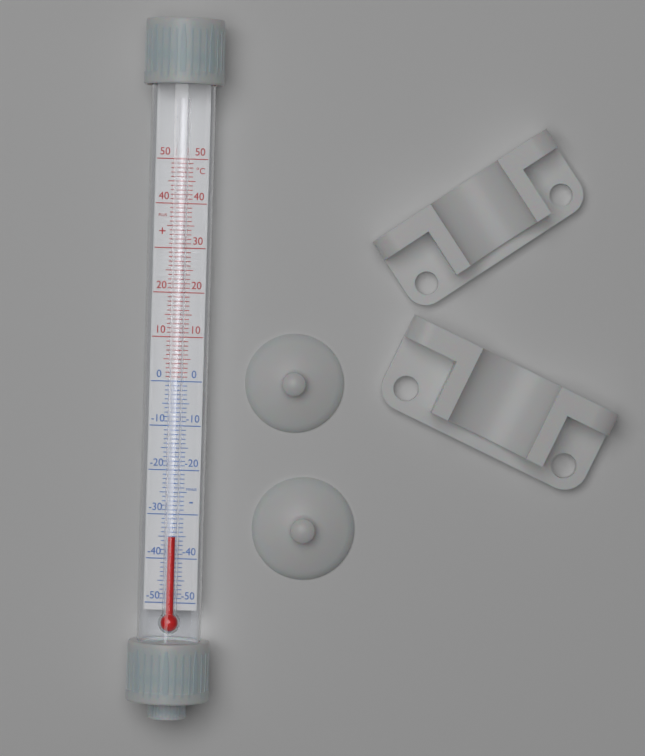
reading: -35 °C
